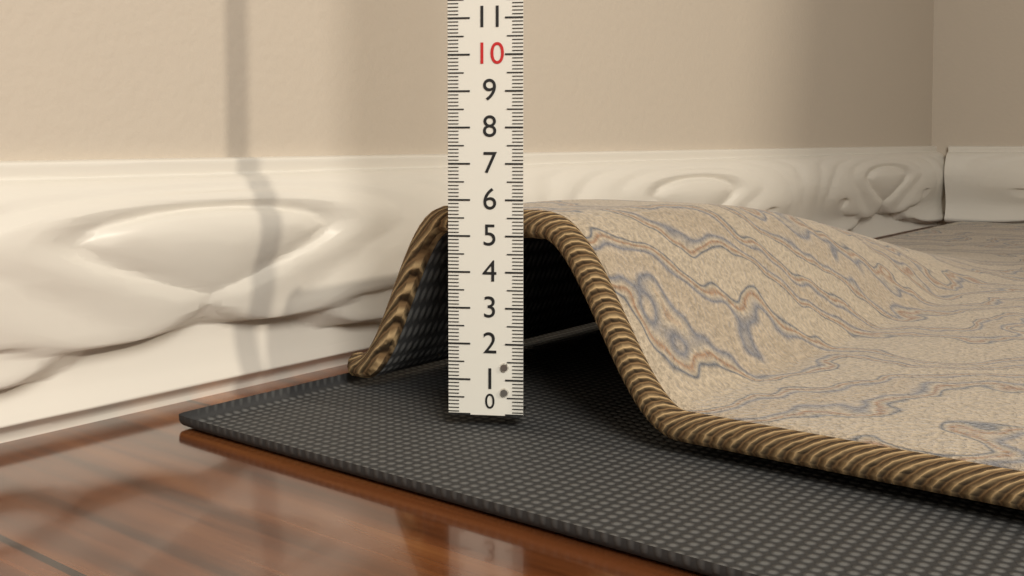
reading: 5.7 (no unit)
